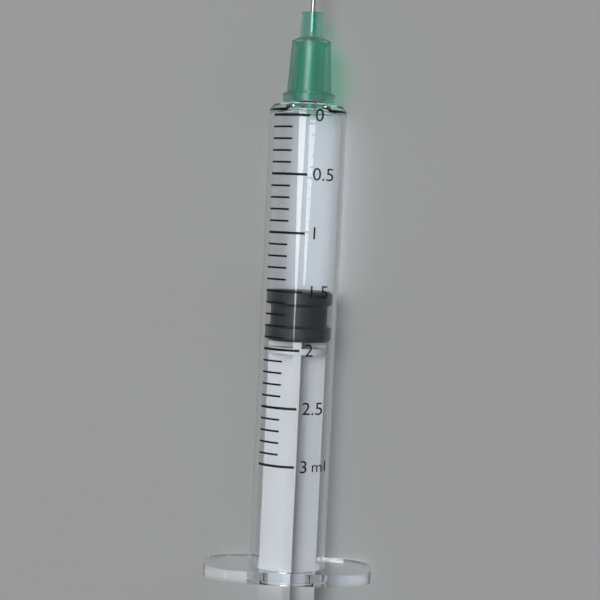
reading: 1.5 ml
